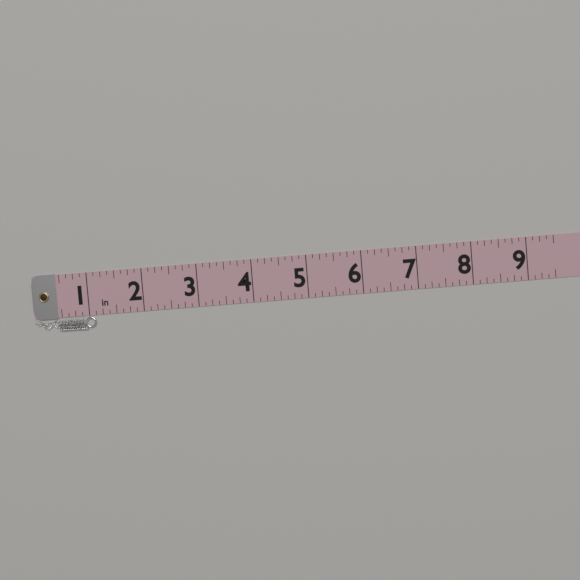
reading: 1.125 in
